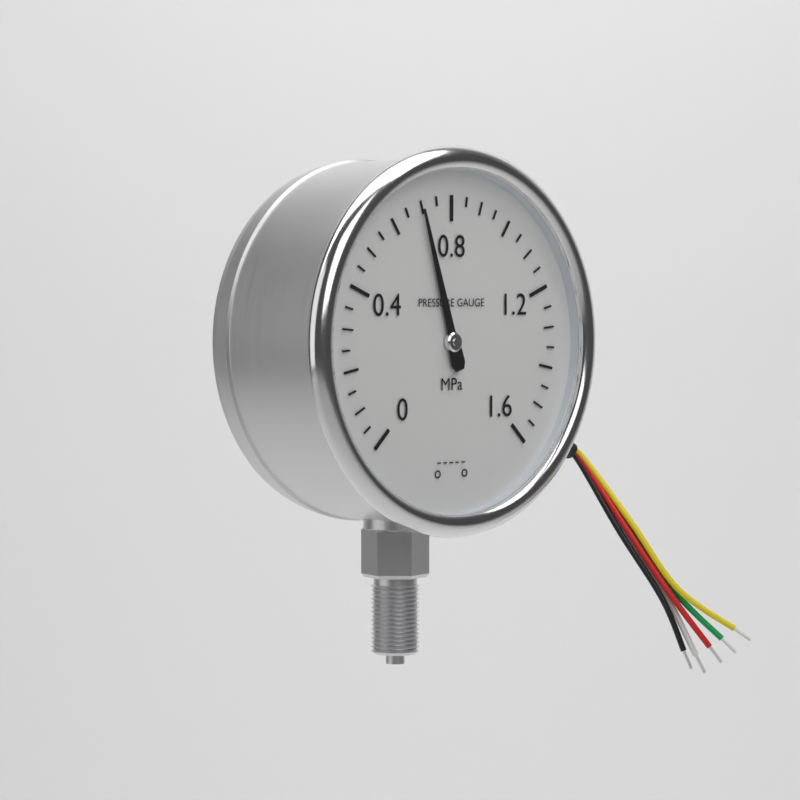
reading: 0.70 MPa
